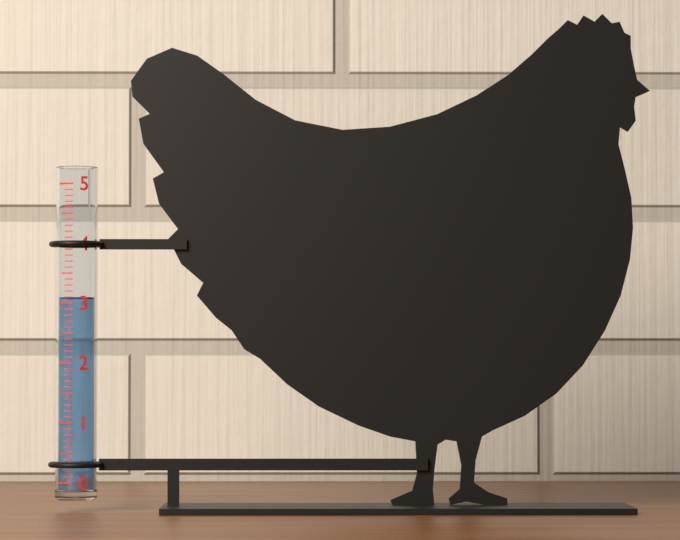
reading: 3.1 (no unit)
